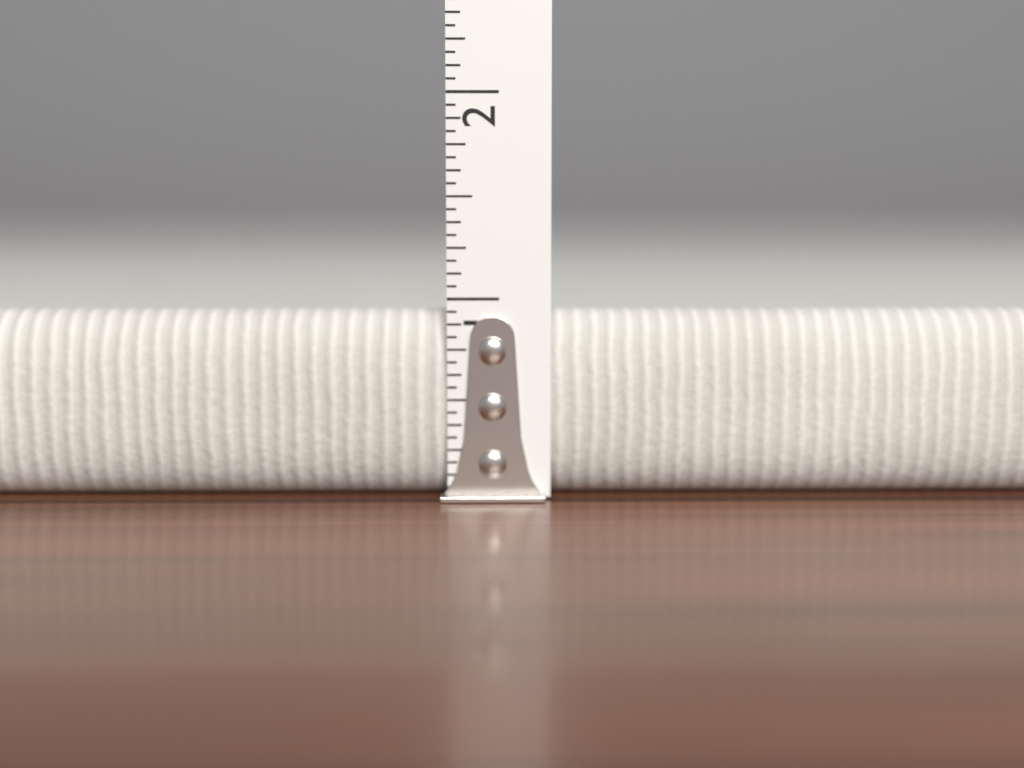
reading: 0.9375 in
